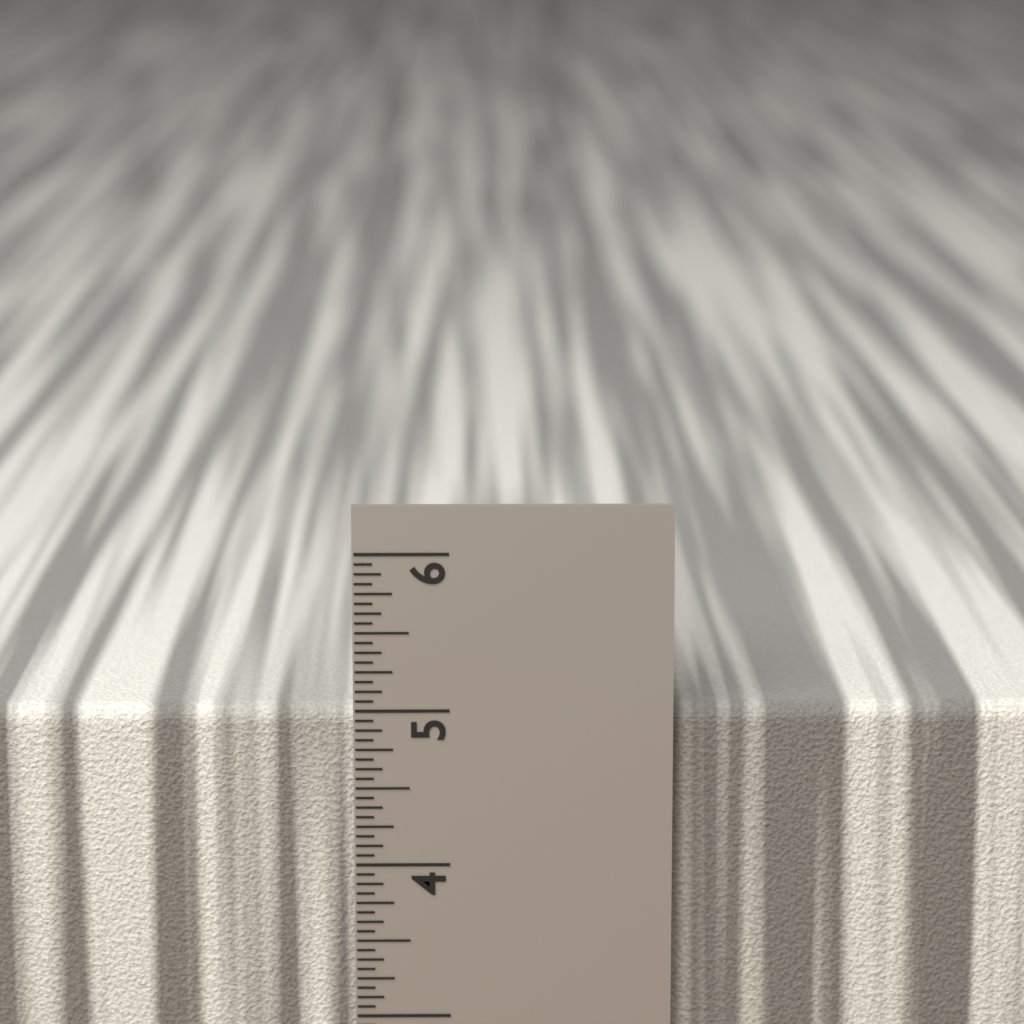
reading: 5.0000 in
